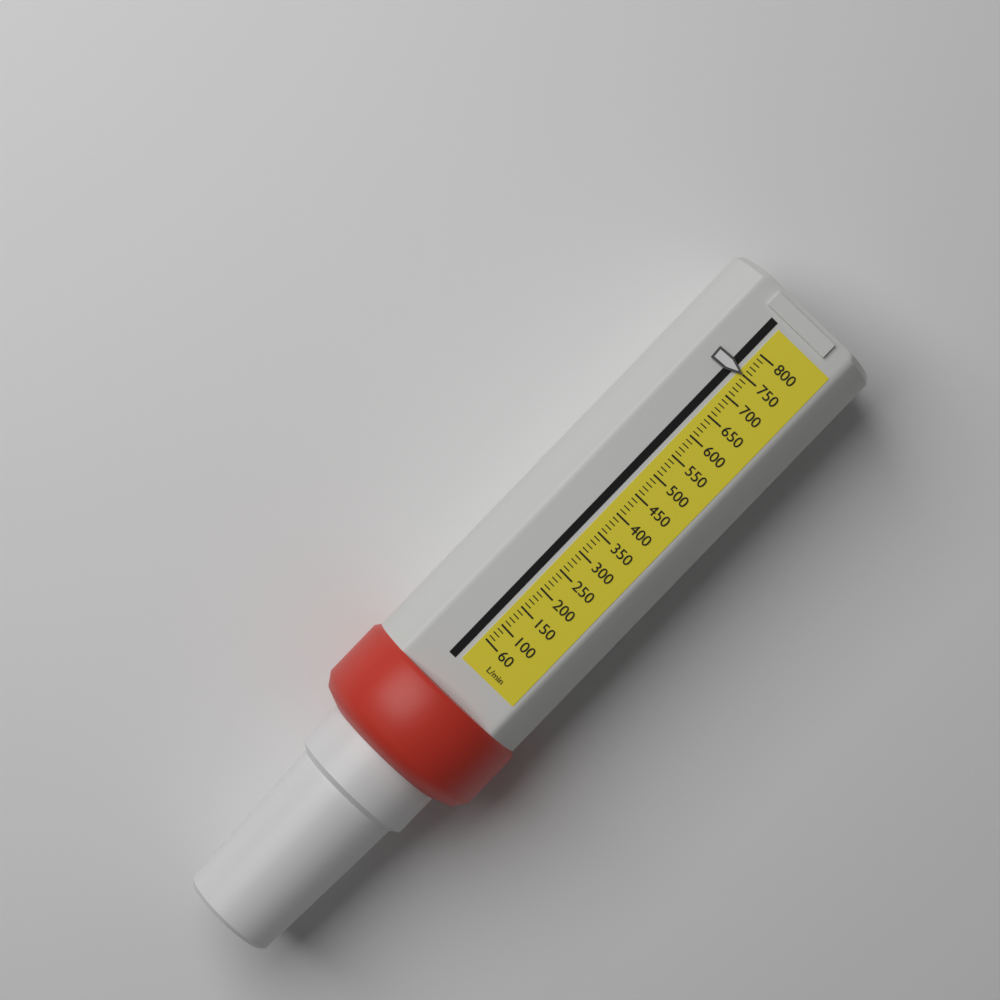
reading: 750 L/min
